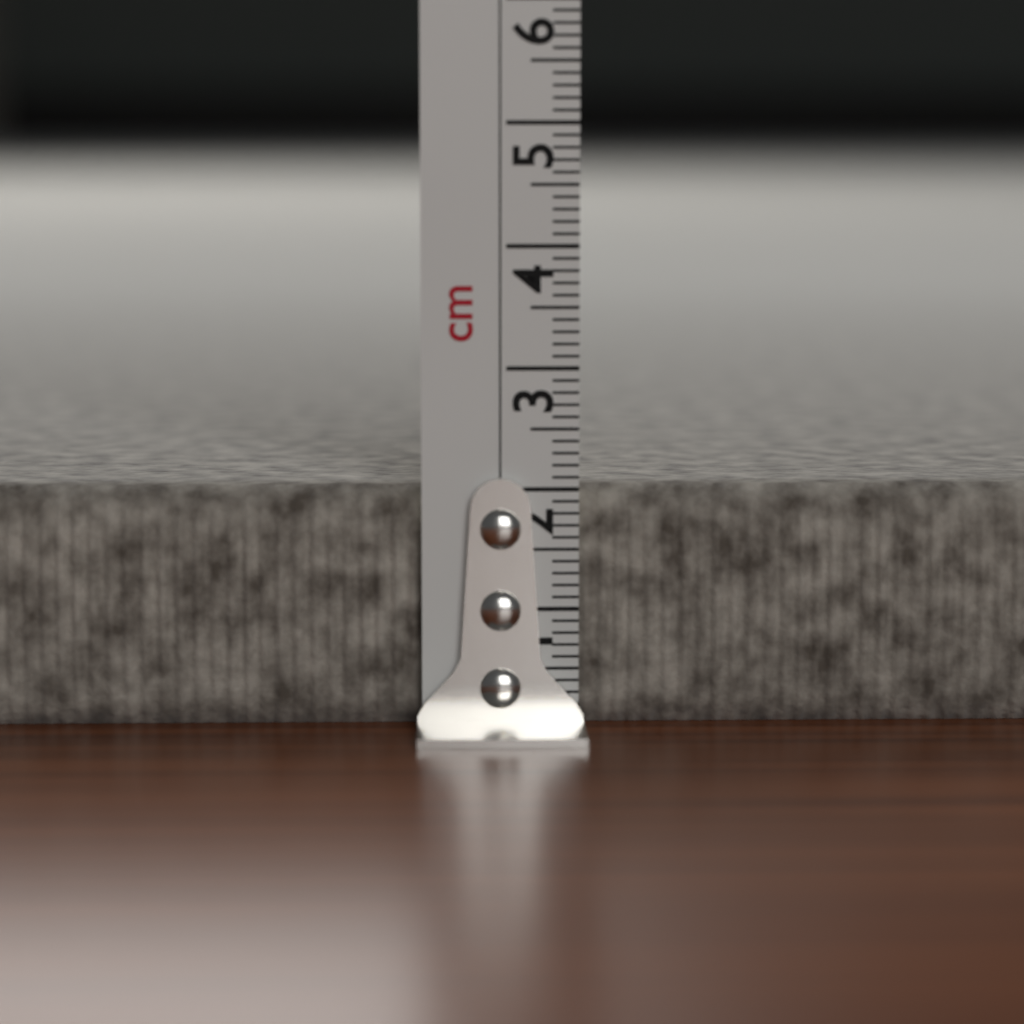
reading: 2.0 cm
